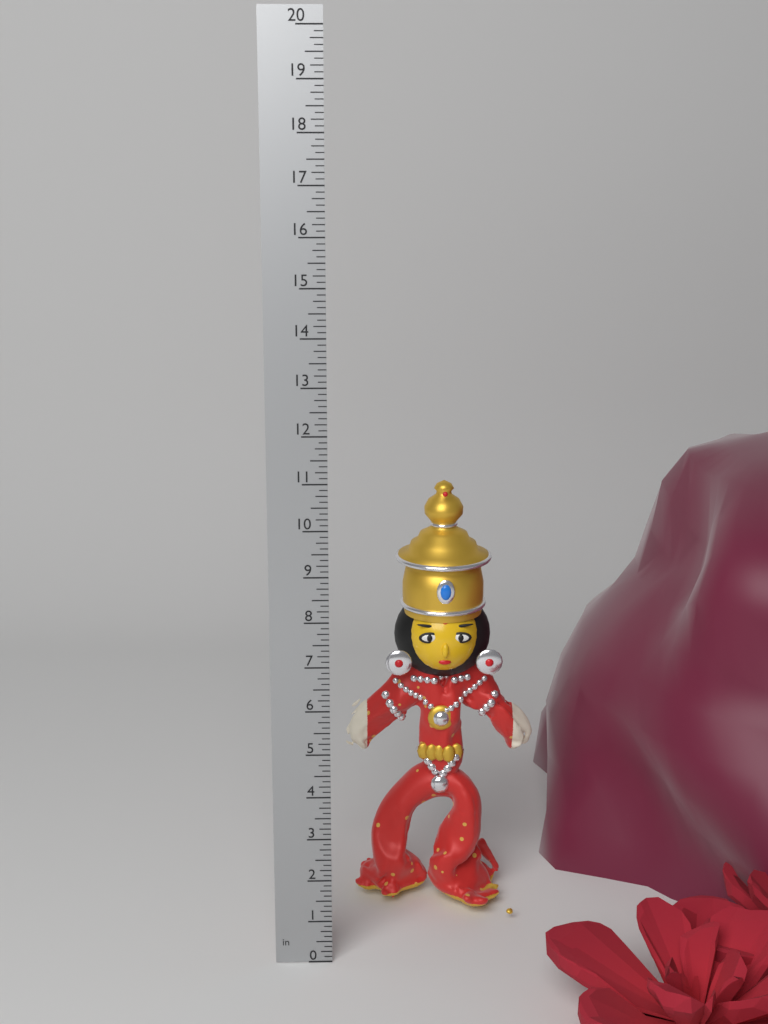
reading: 10.375 in
